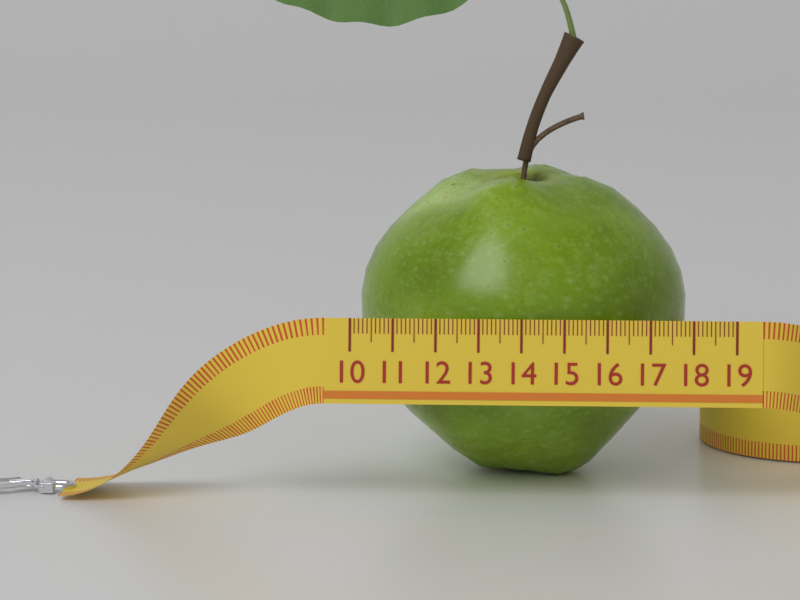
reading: 17.9 (no unit)
